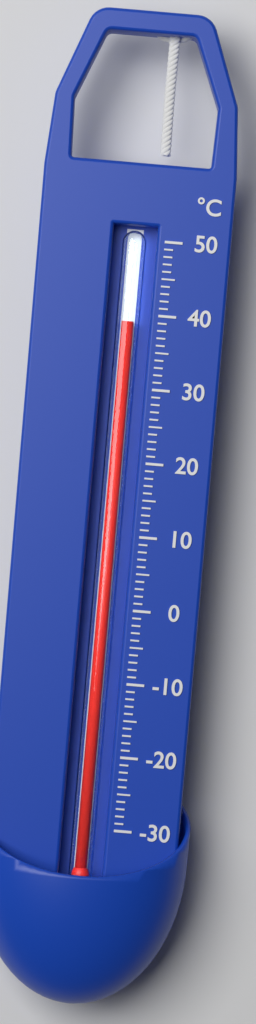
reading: 39 °C
